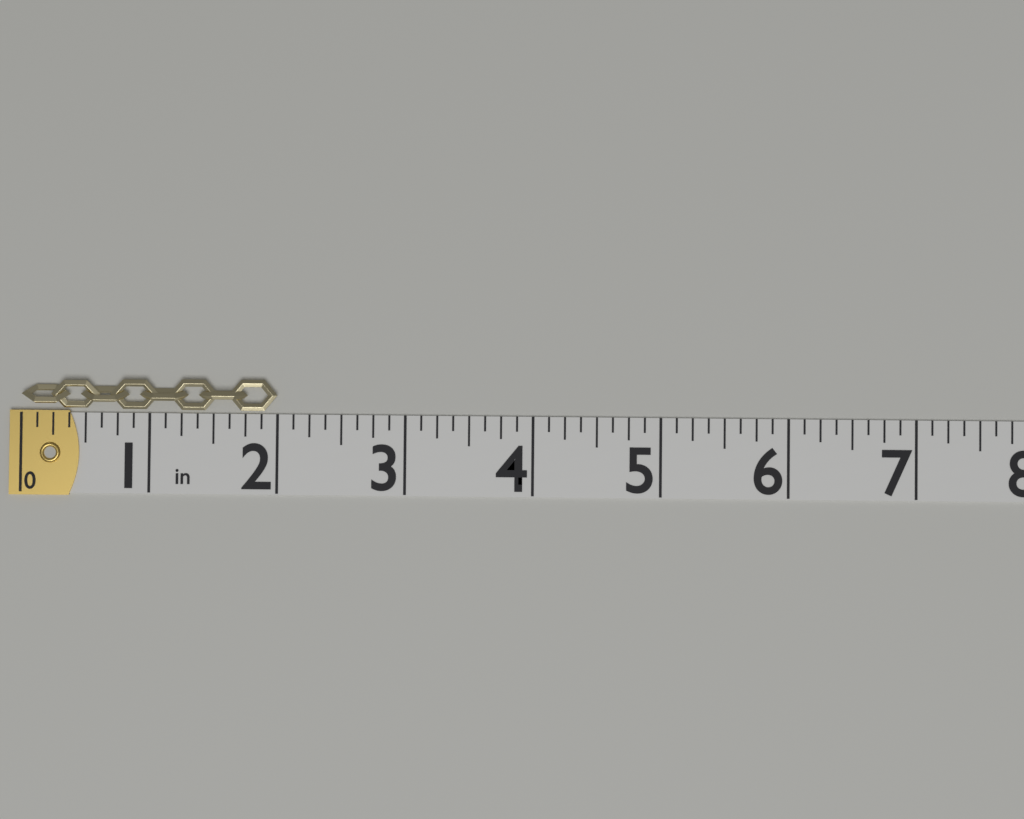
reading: 2.000 in
